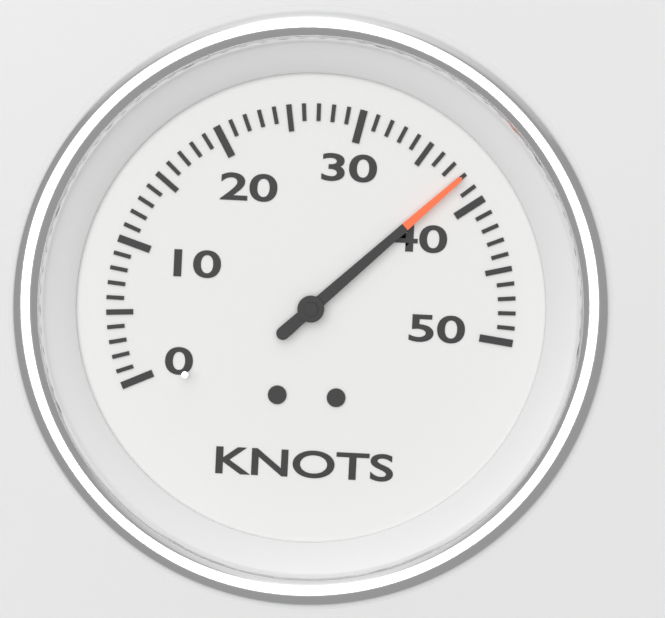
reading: 38 knots
